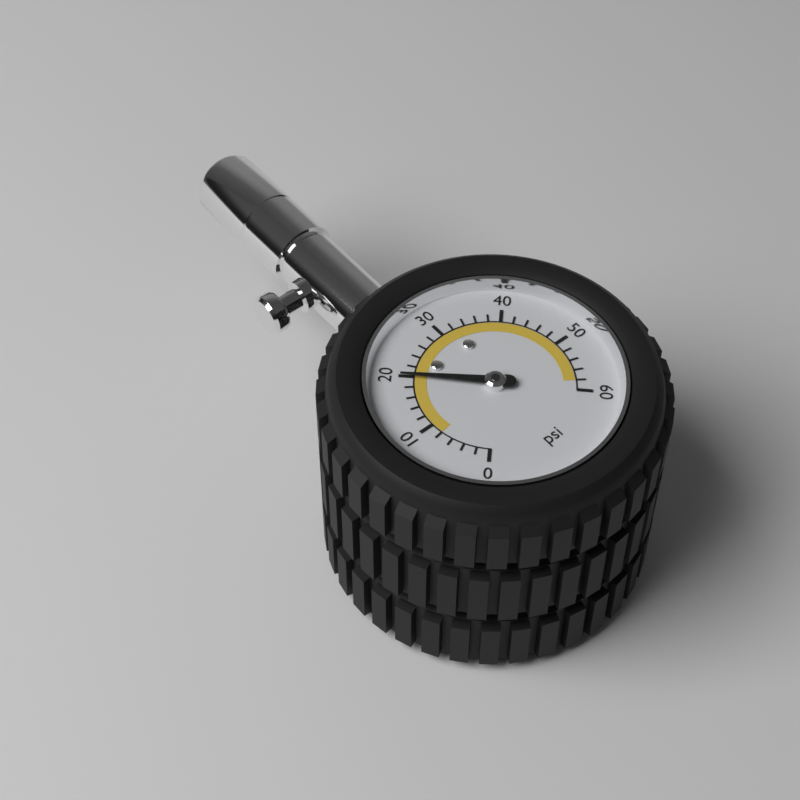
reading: 20 psi
